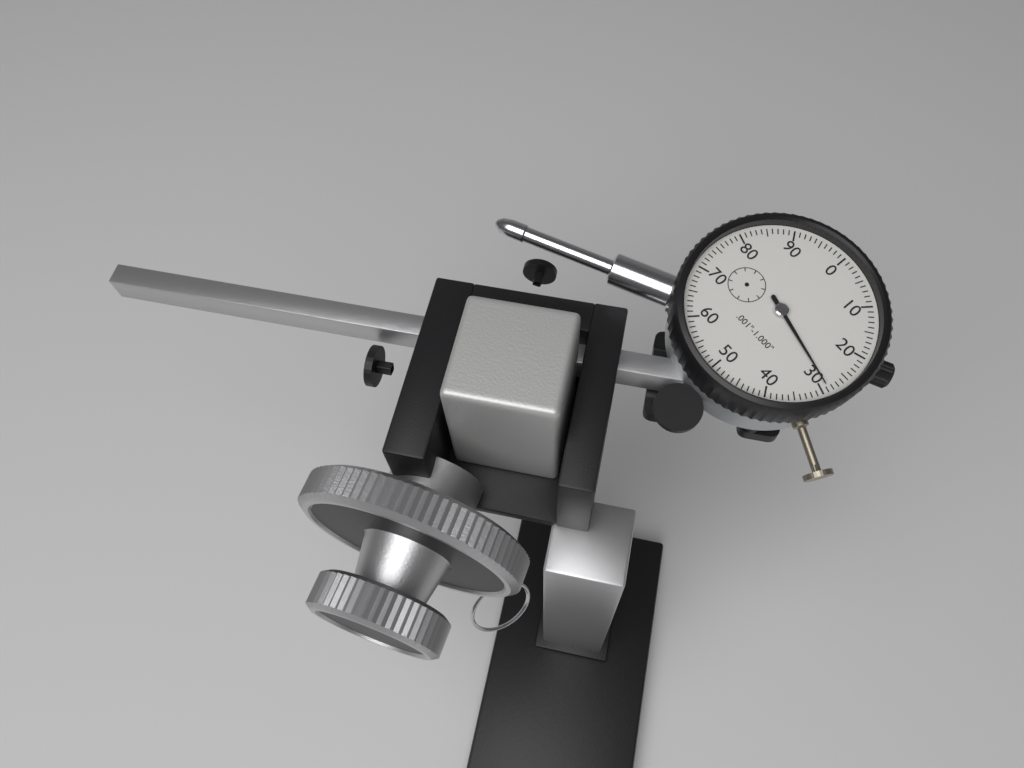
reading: 0.029 in
